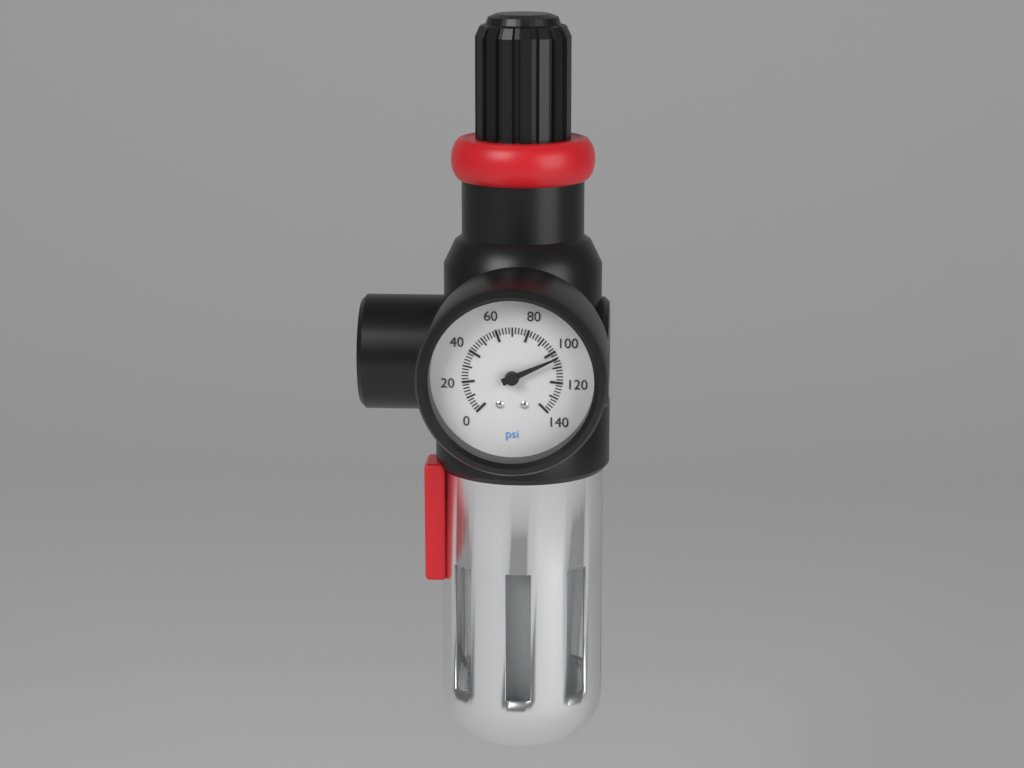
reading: 104 psi
